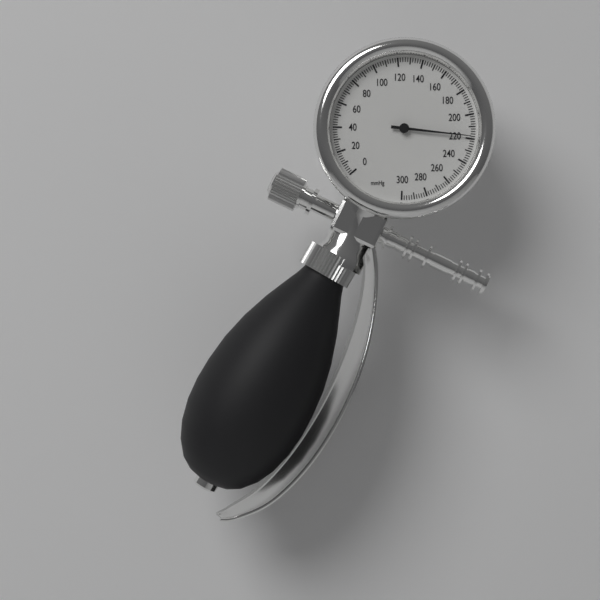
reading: 218 mmHg
